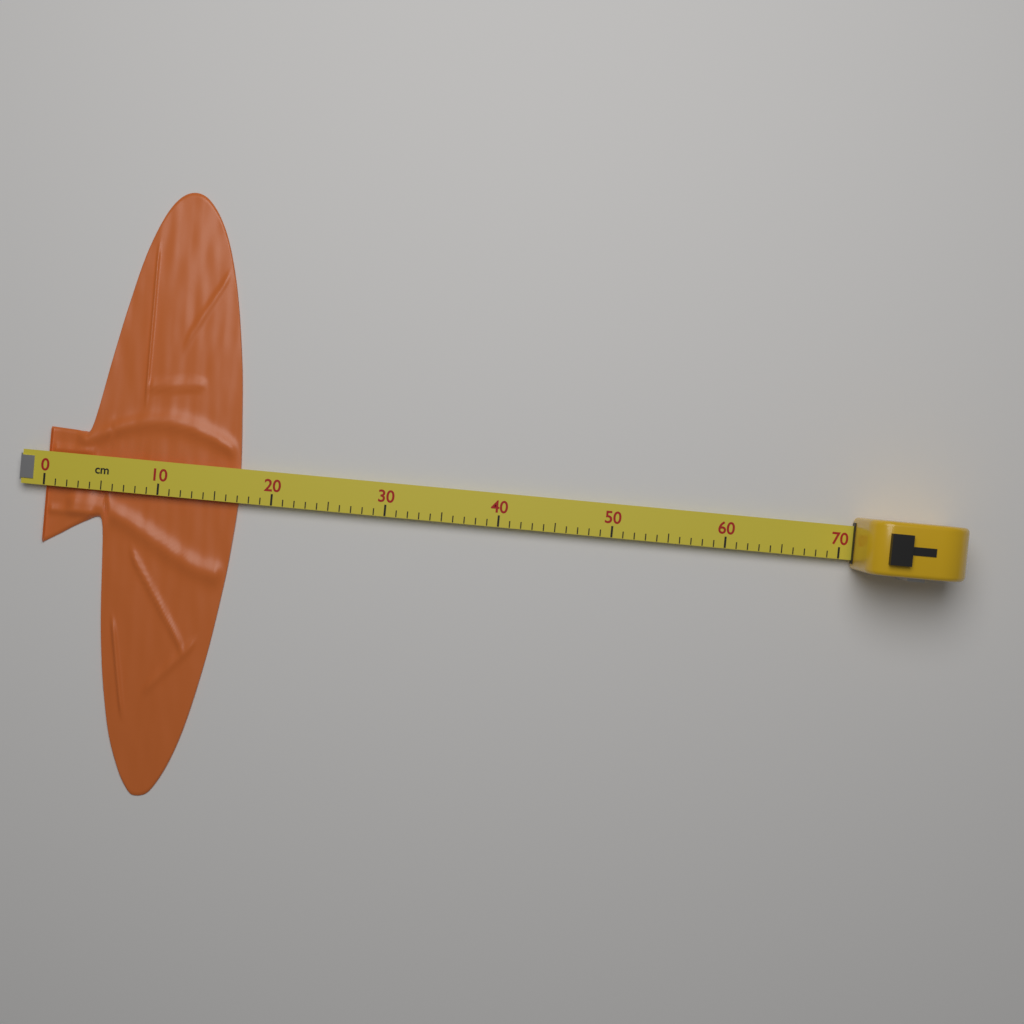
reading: 17 cm
